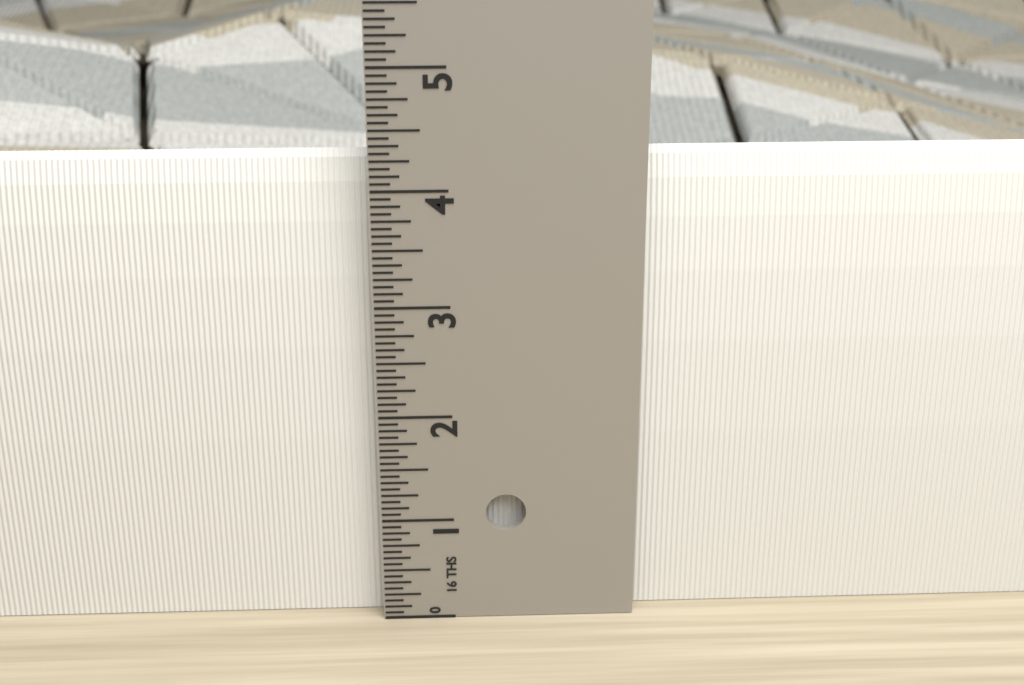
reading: 4.2500 in
